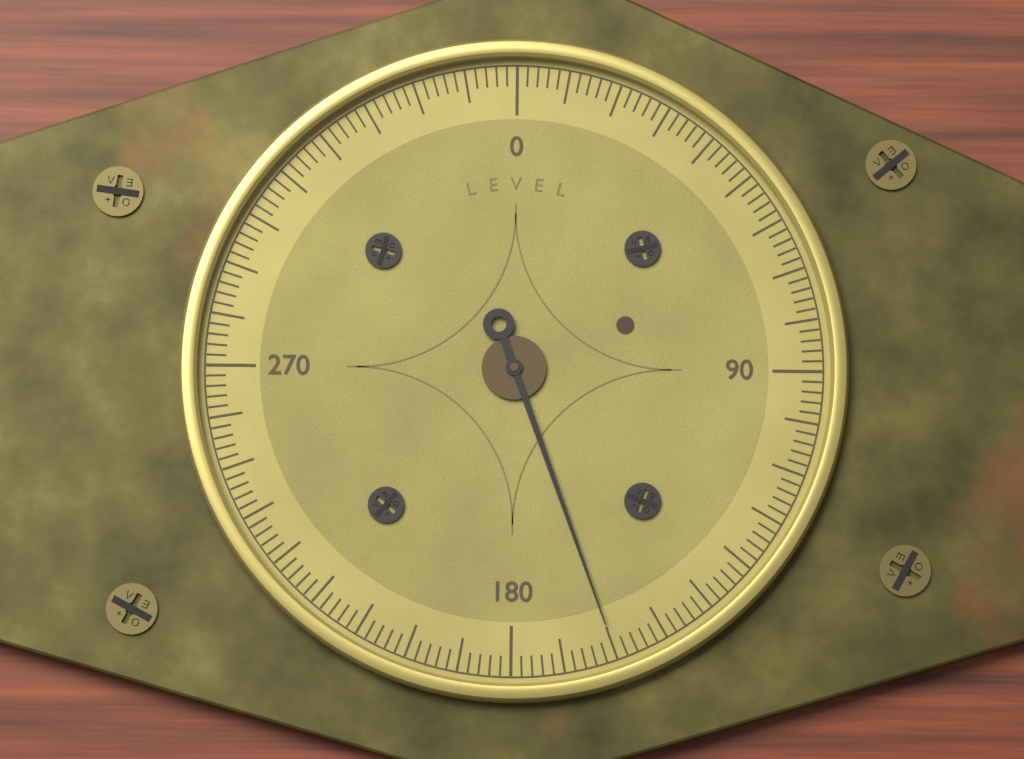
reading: 160 (no unit)
